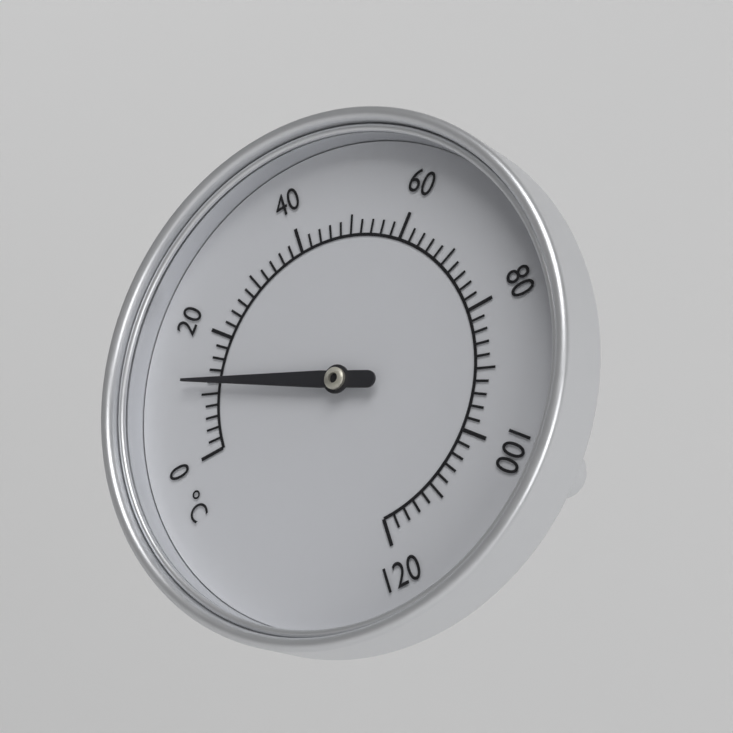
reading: 12 °C
